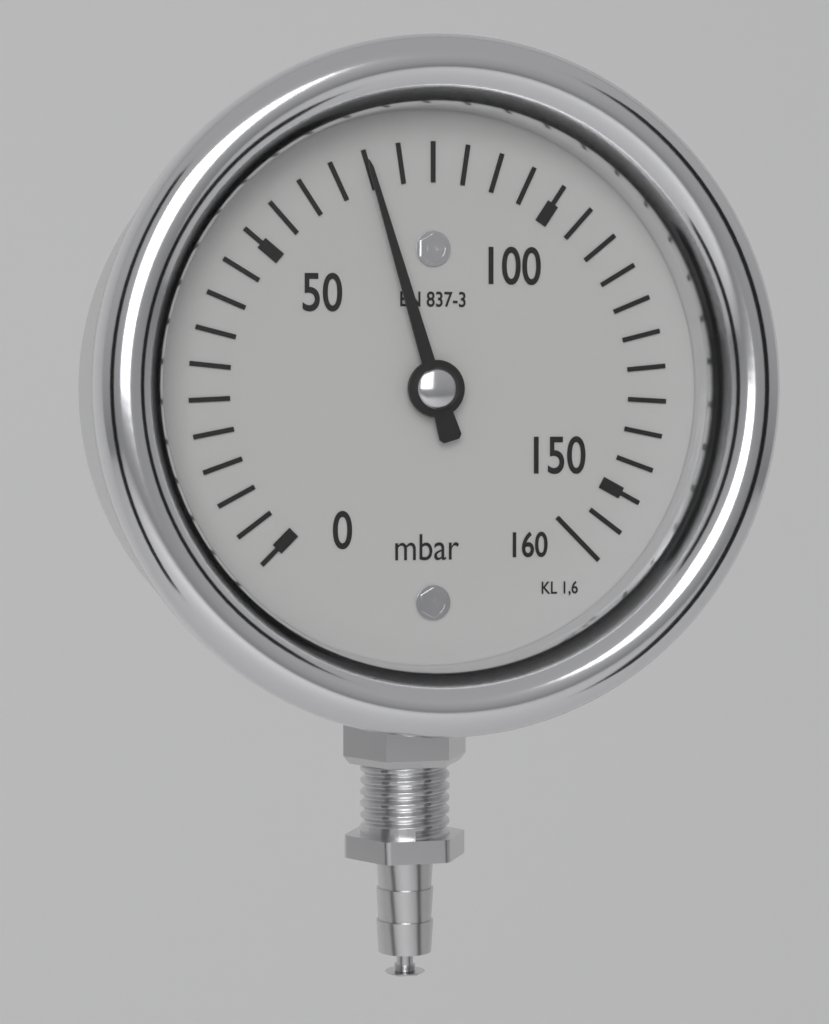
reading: 70 mbar
